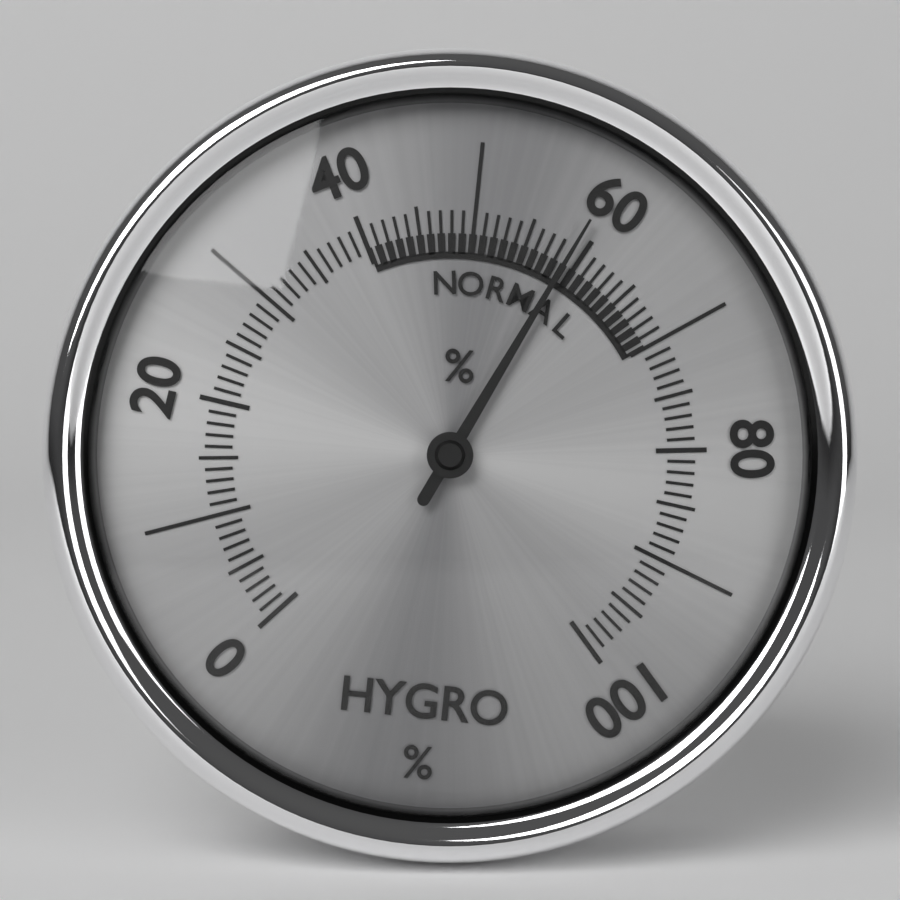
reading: 59 %
